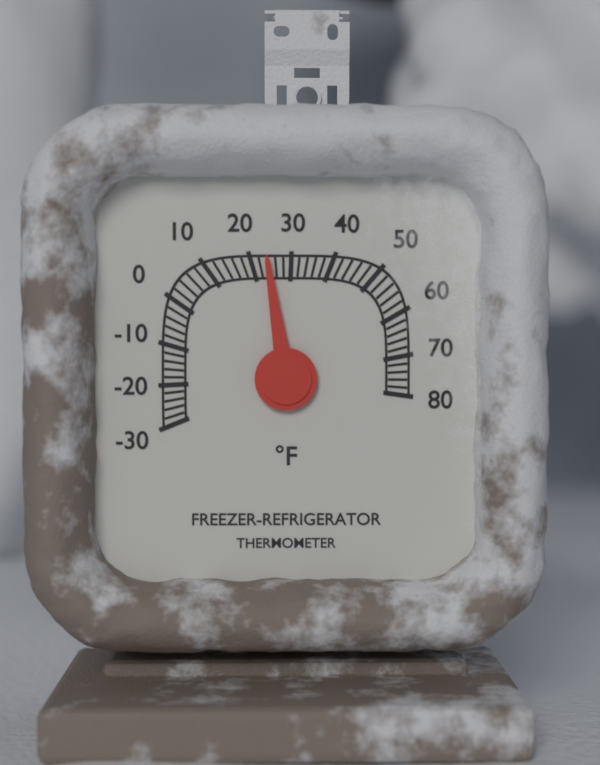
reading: 24 °F
